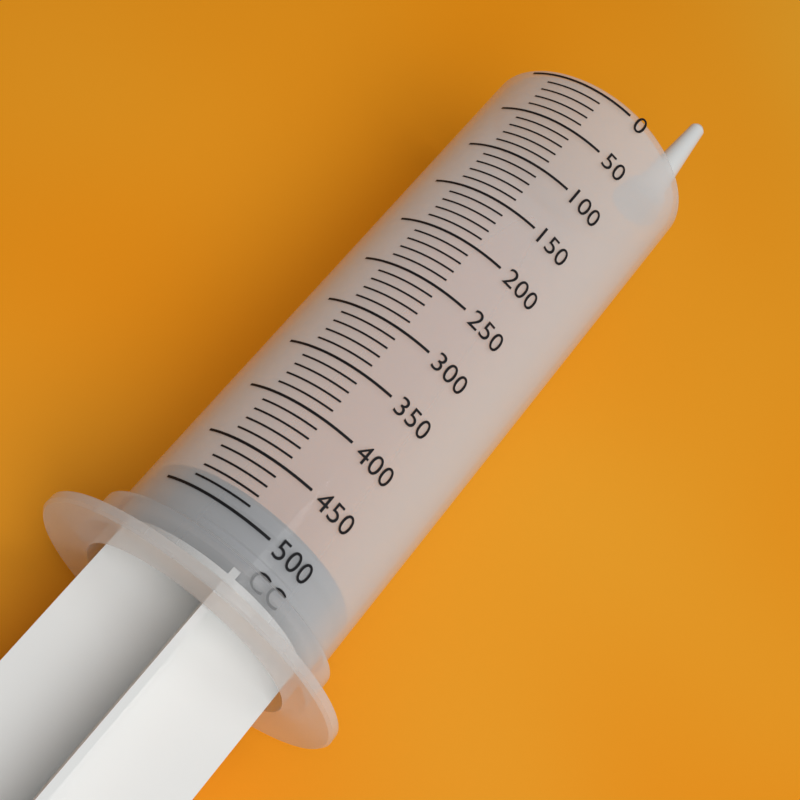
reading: 480 cc
